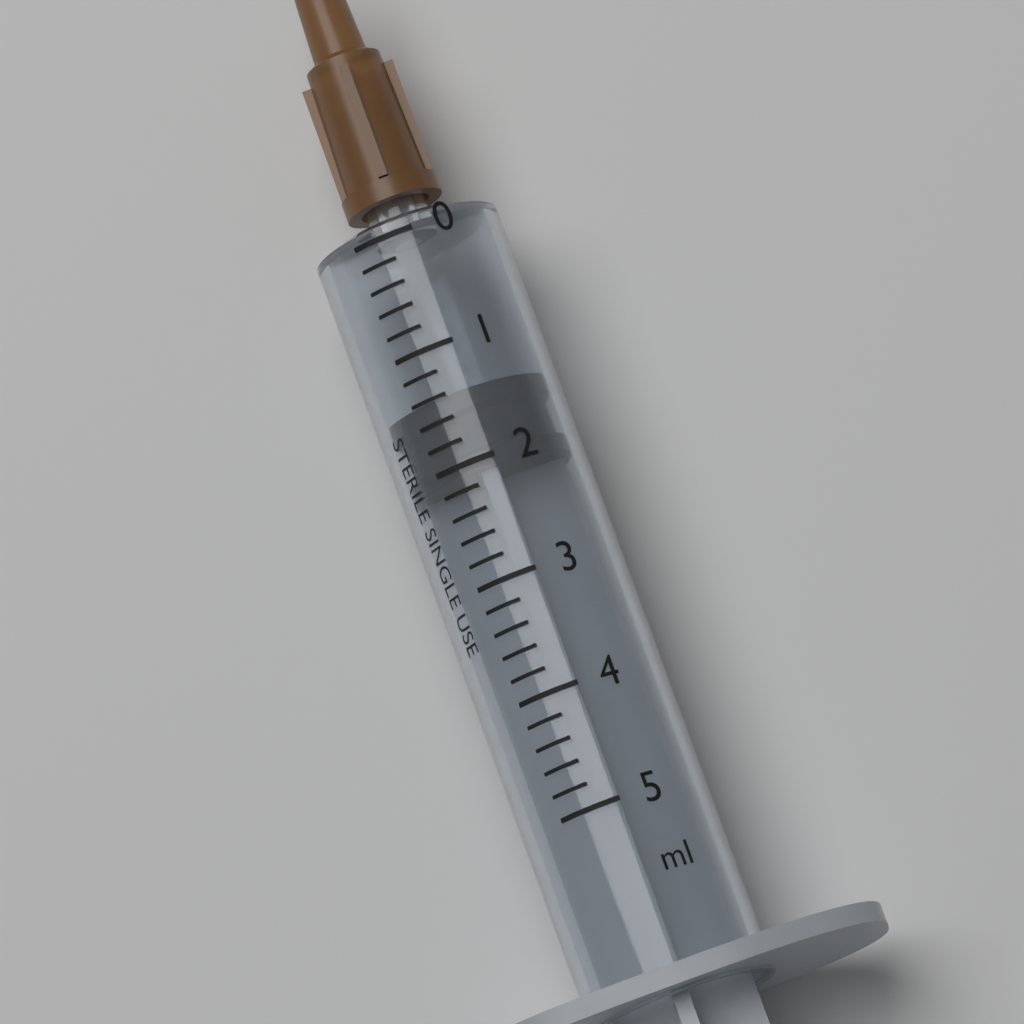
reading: 1.4 ml
